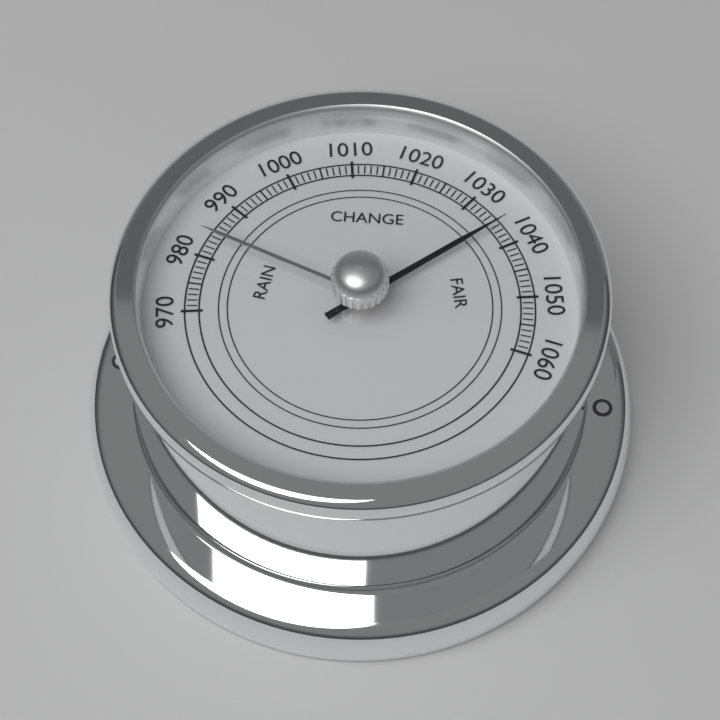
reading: 1036 (no unit)
